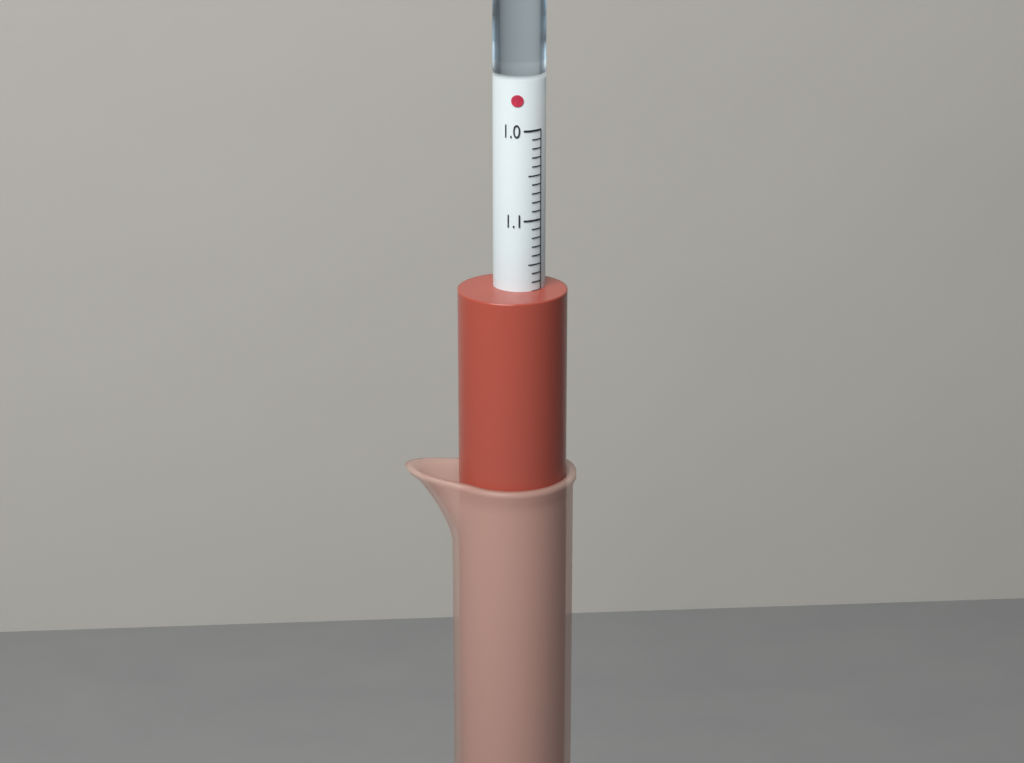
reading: 1.18 (no unit)
